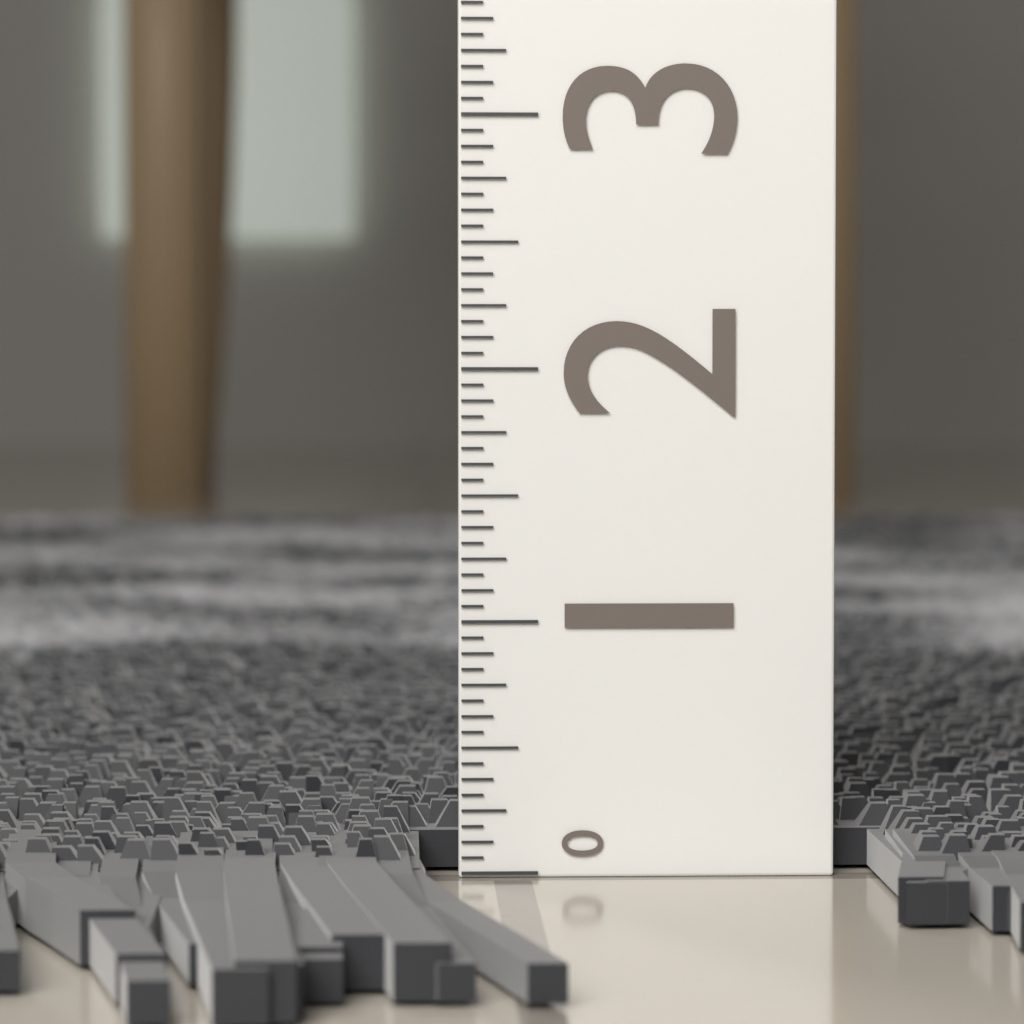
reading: 0.2500 (no unit)
